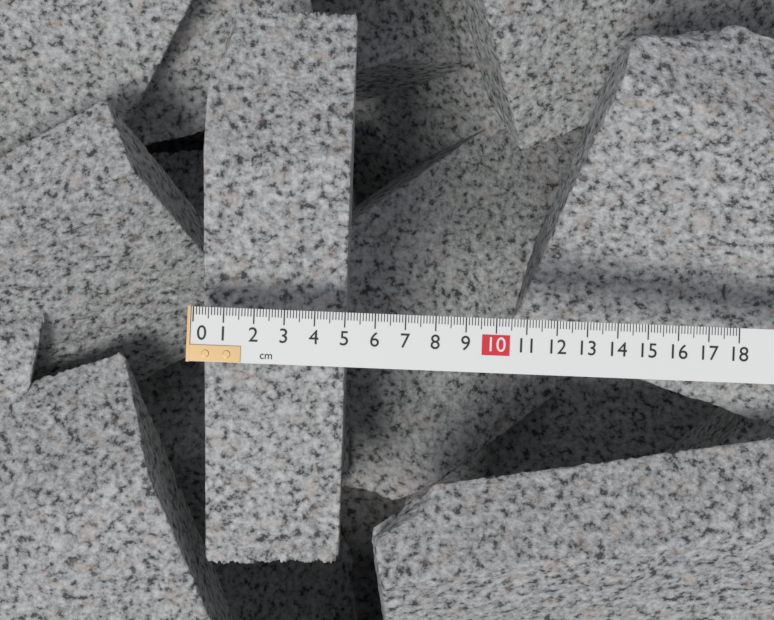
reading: 5.0 cm
